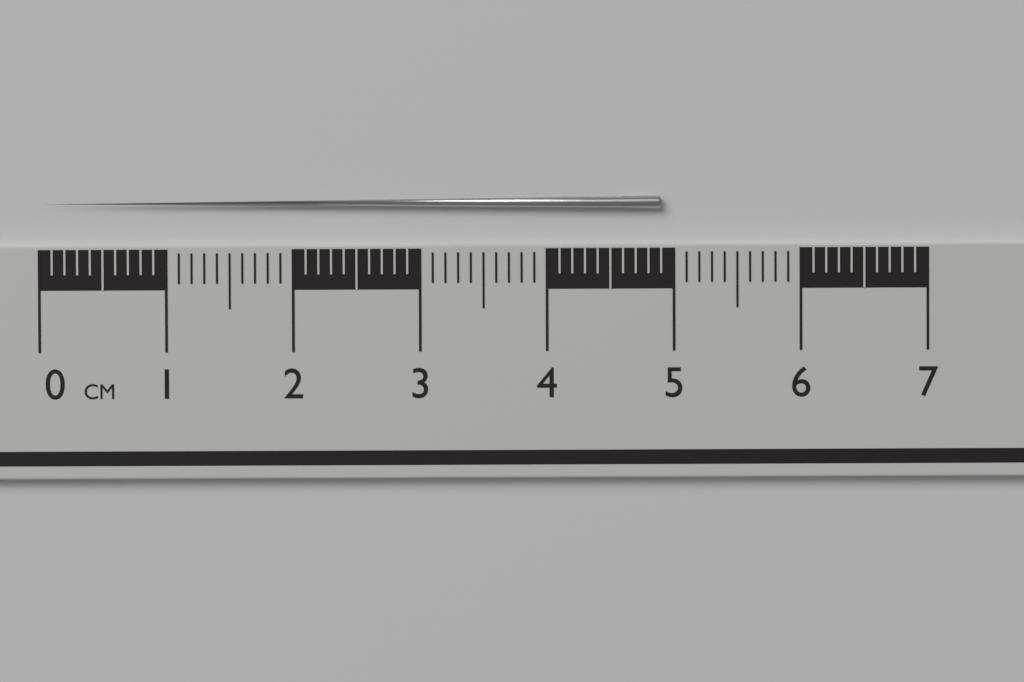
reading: 4.9 cm
